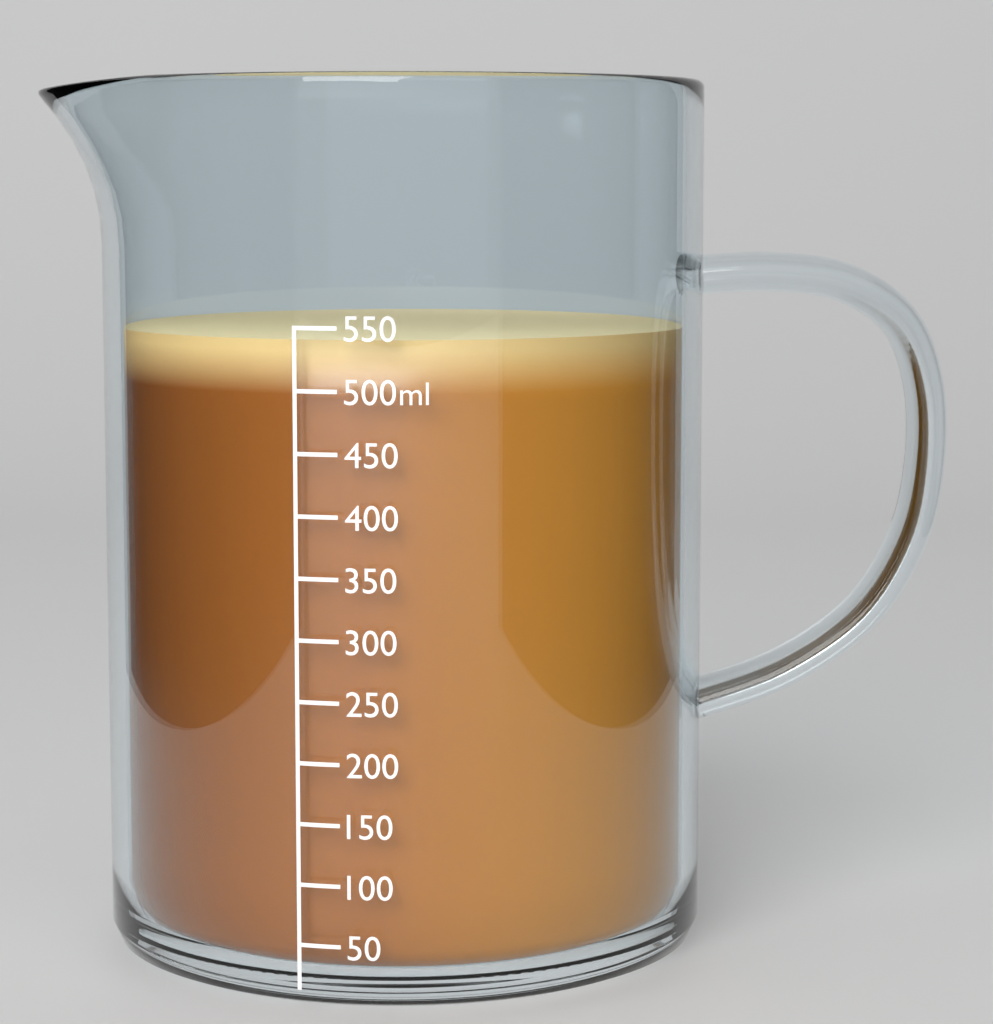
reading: 540 ml
